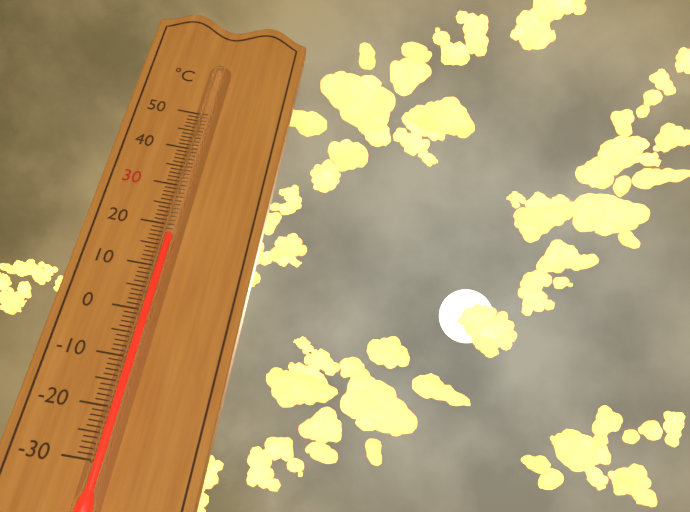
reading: 17 °C
